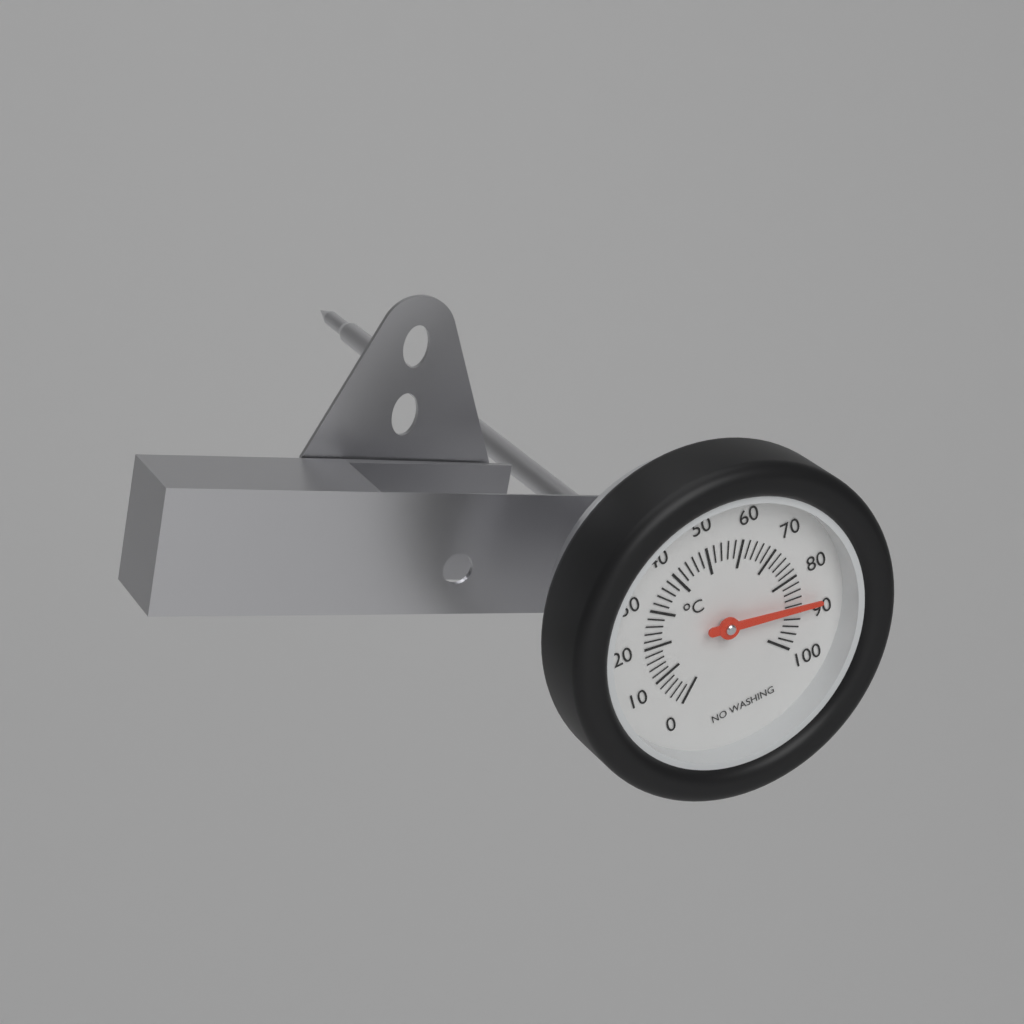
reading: 88 °C
